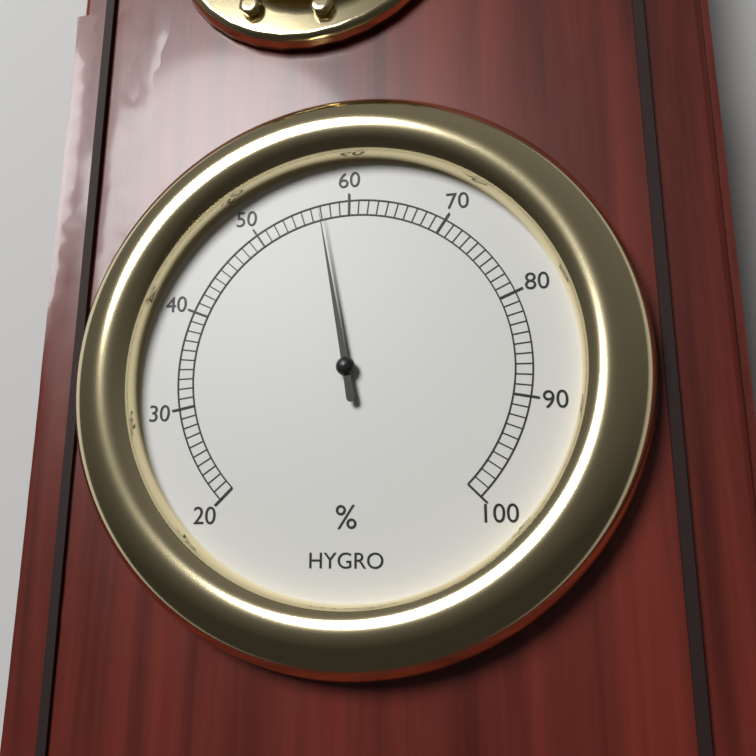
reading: 57 %
